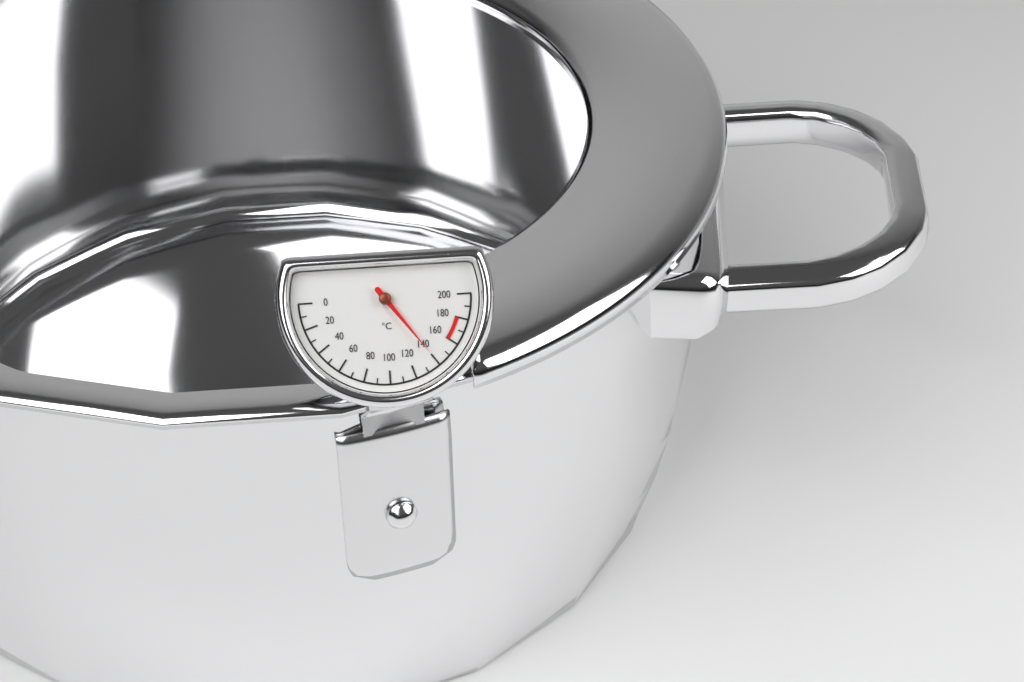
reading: 140 °C
